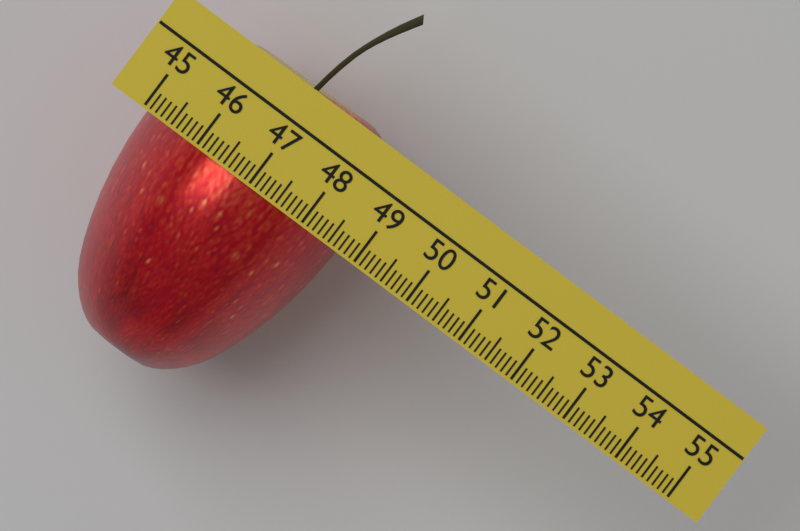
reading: 48.7 (no unit)
